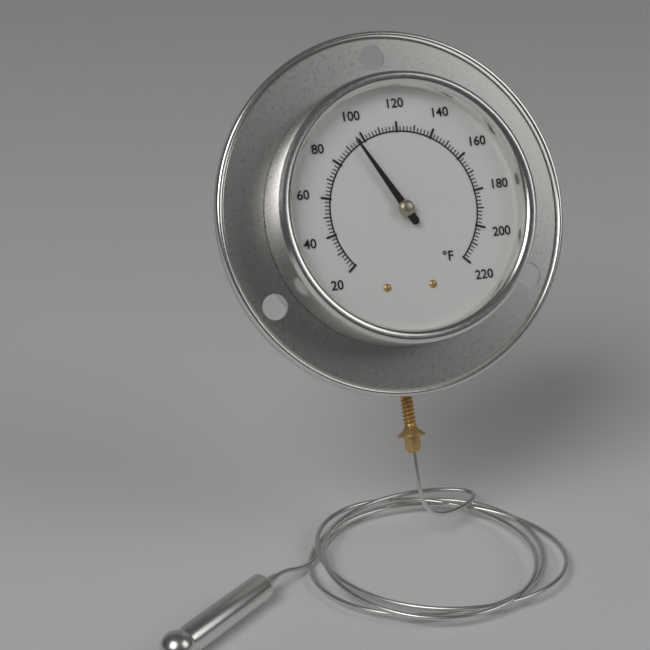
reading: 96 °F
